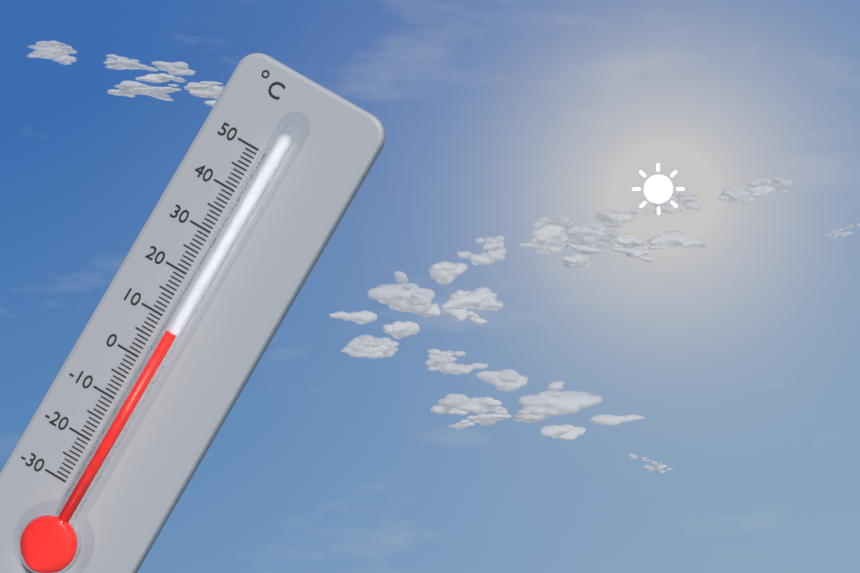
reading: 8 °C
